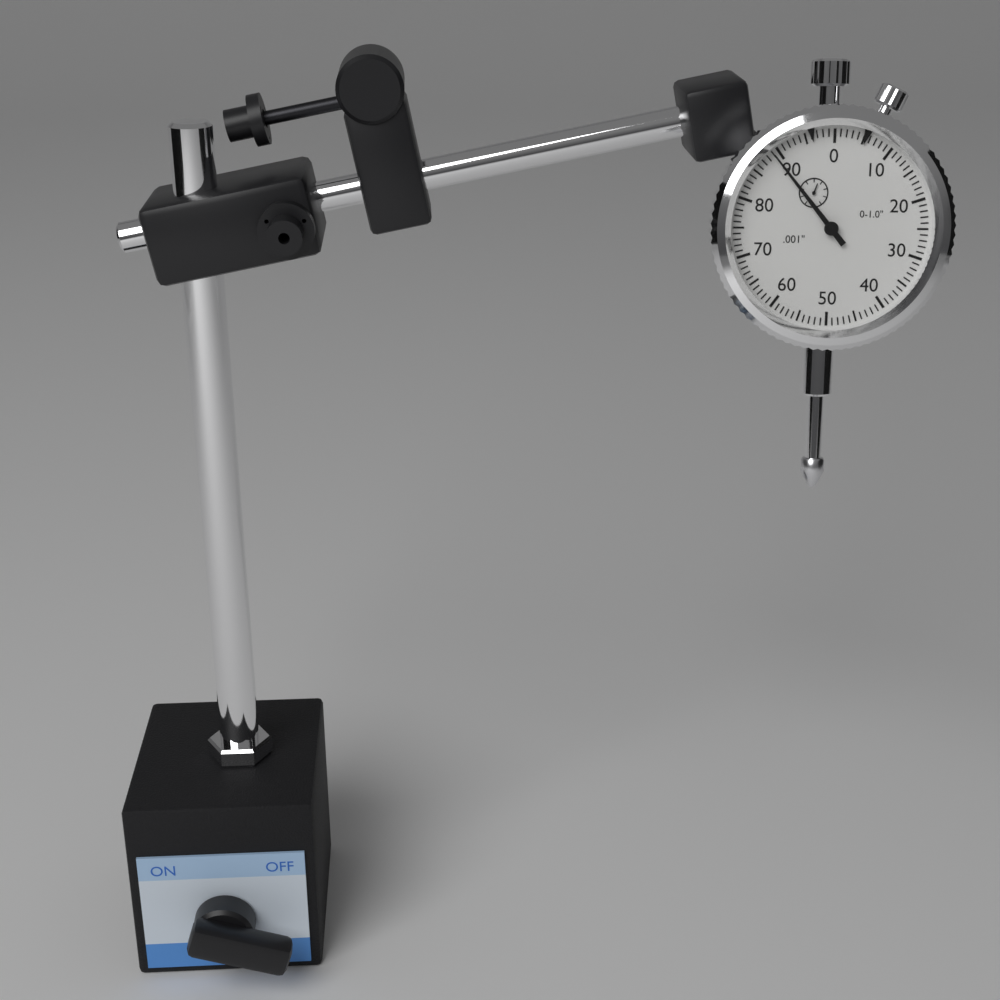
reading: 0.089 in
